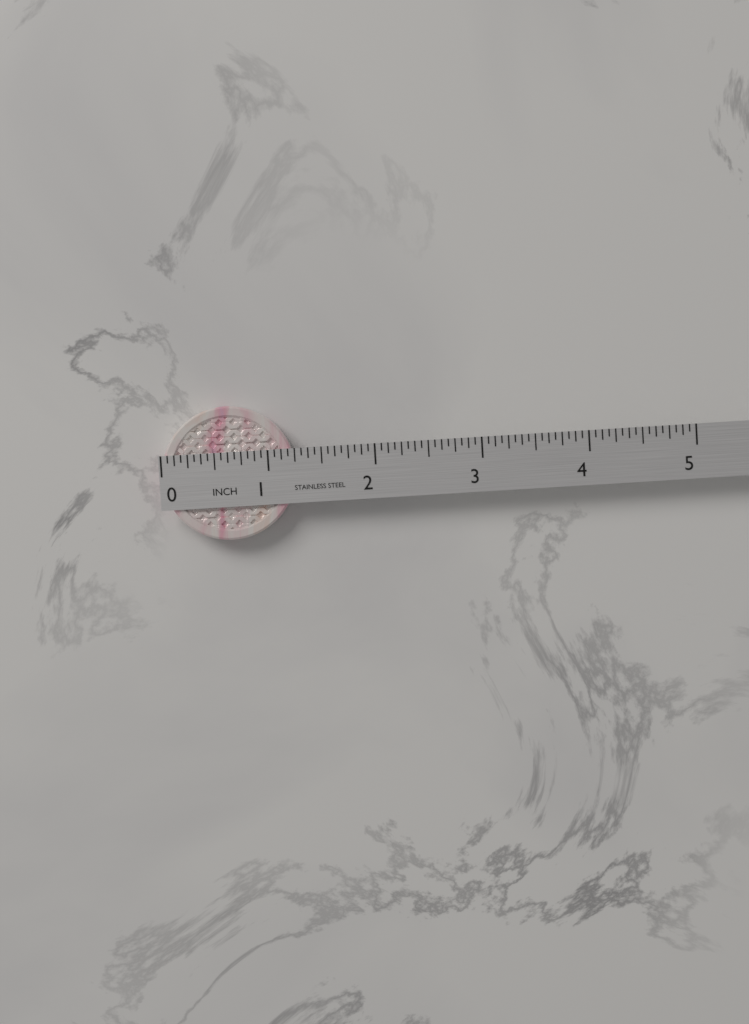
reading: 1.2500 in
